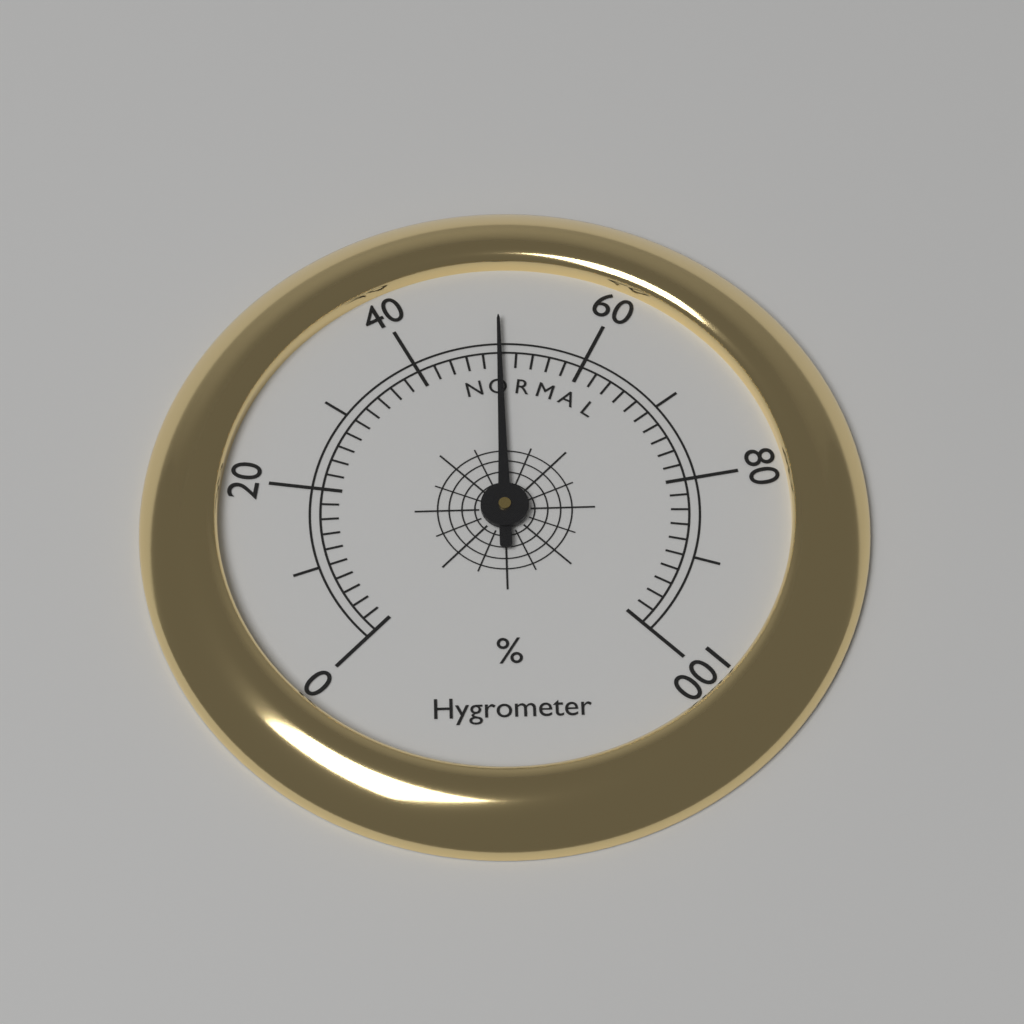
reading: 50 %
